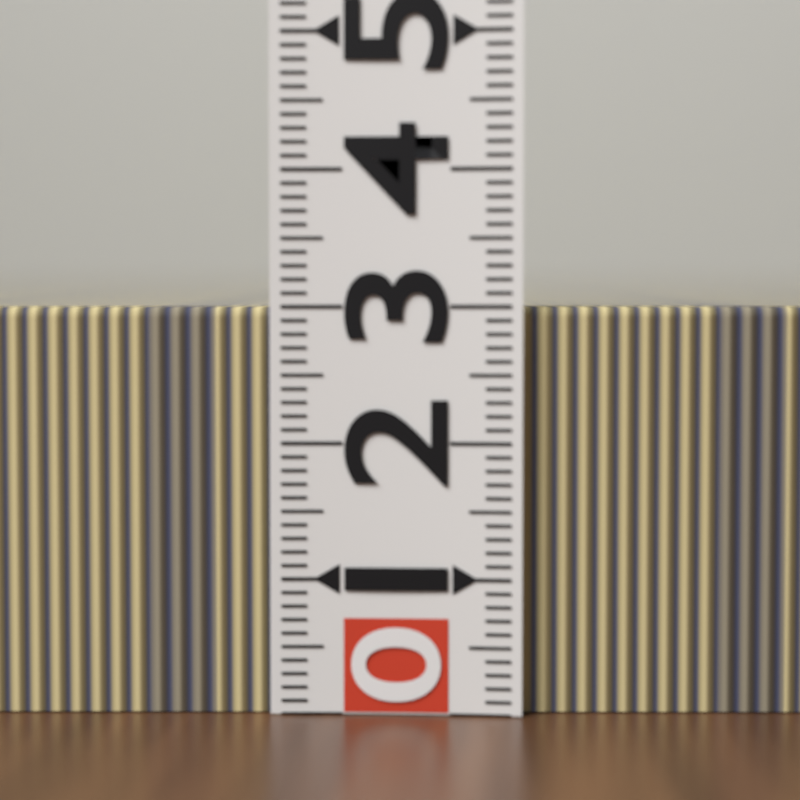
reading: 3.0 (no unit)
